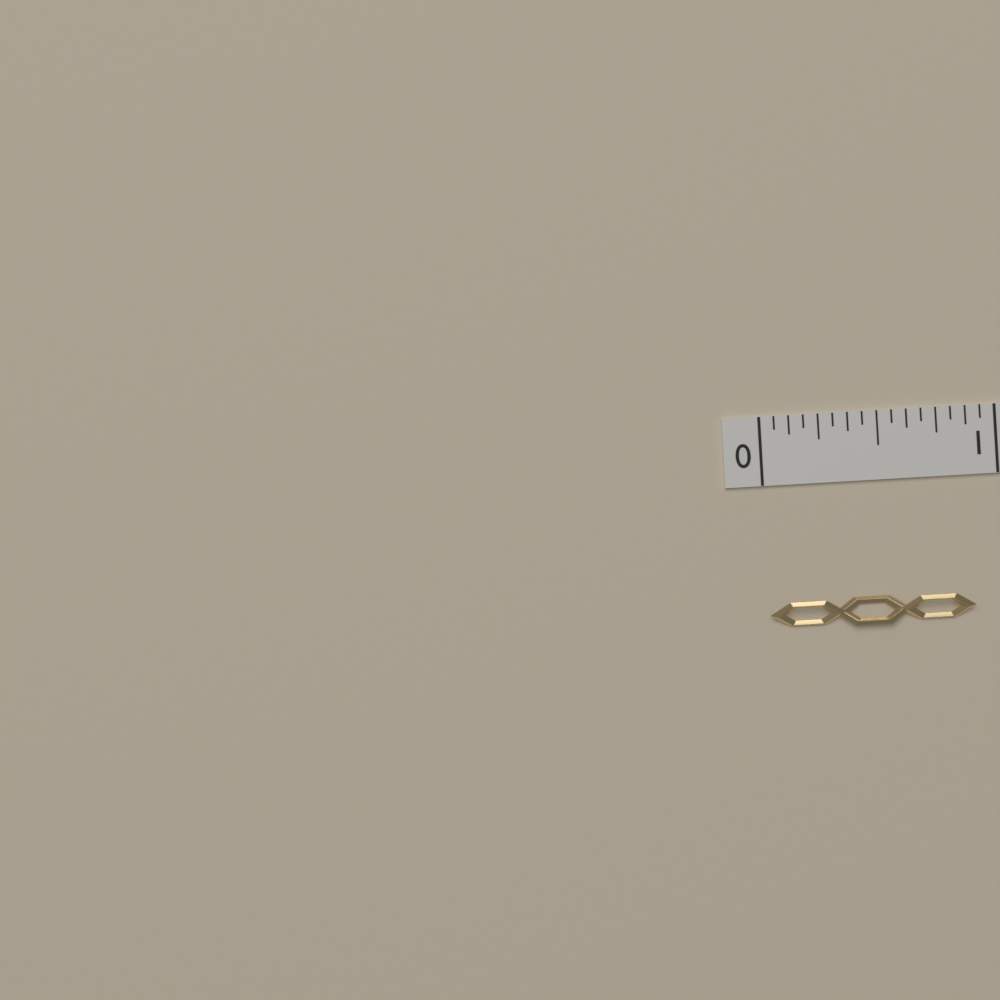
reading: 0.8750 in
